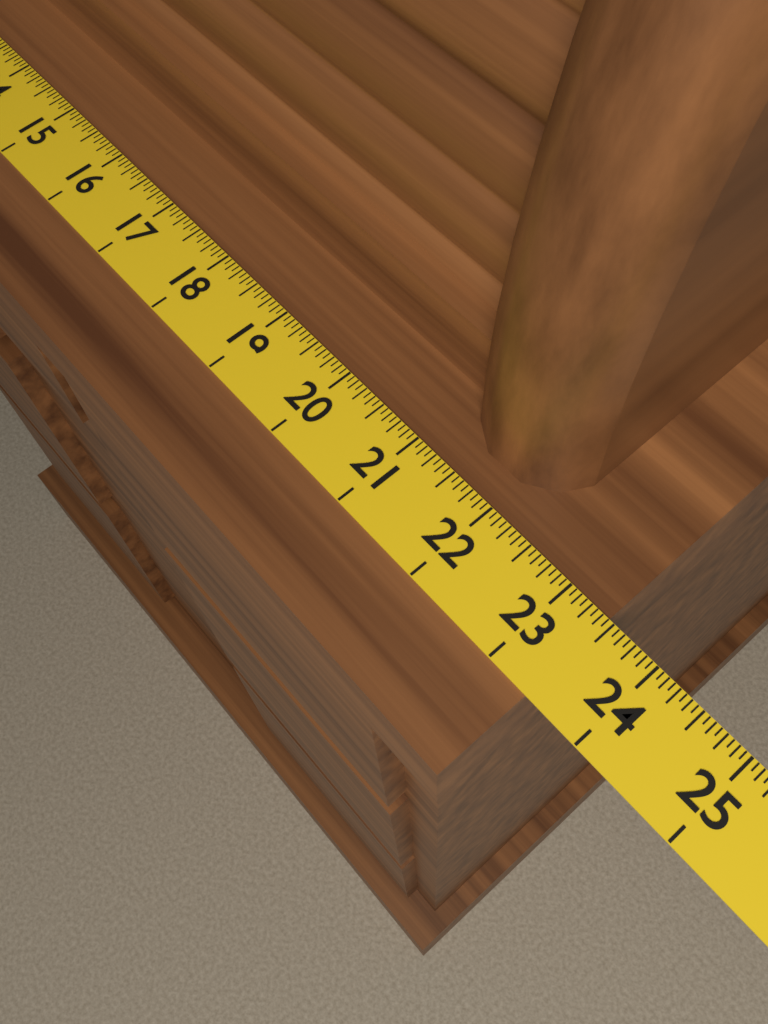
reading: 23.4375 (no unit)
